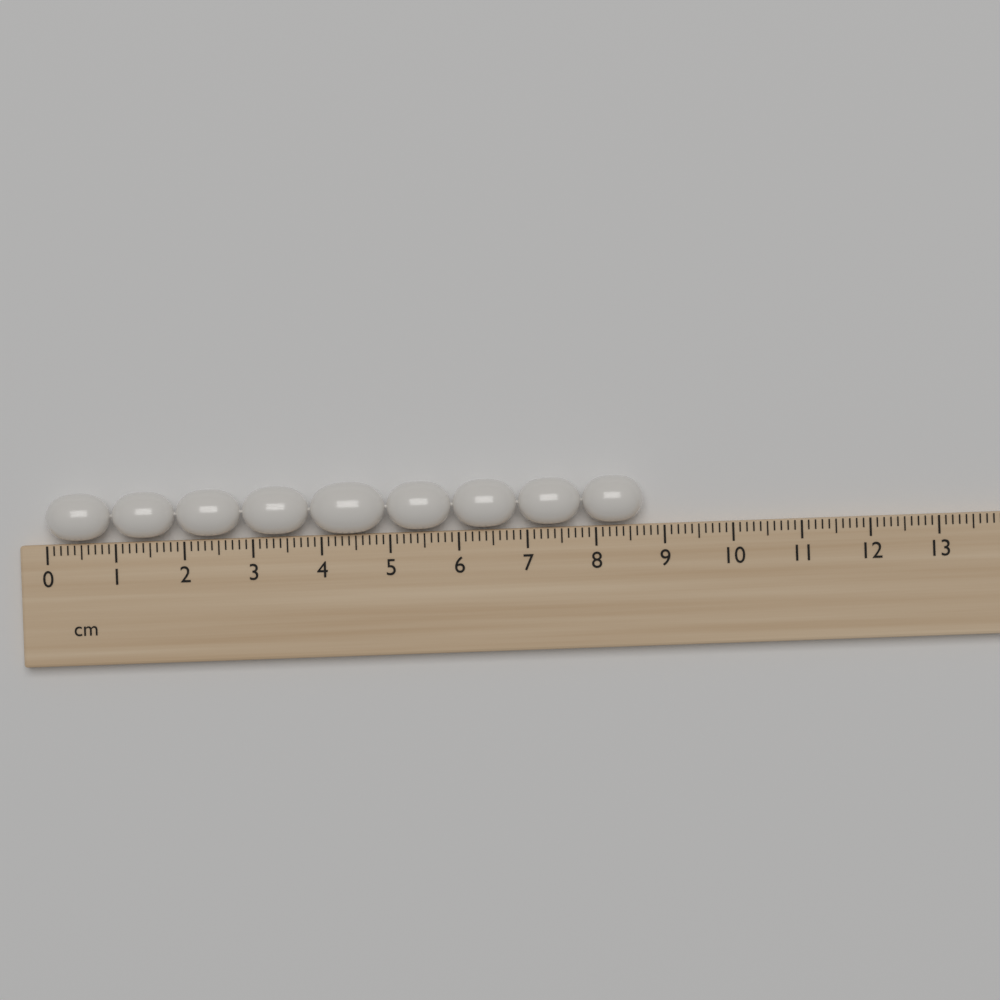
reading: 8.7 cm
